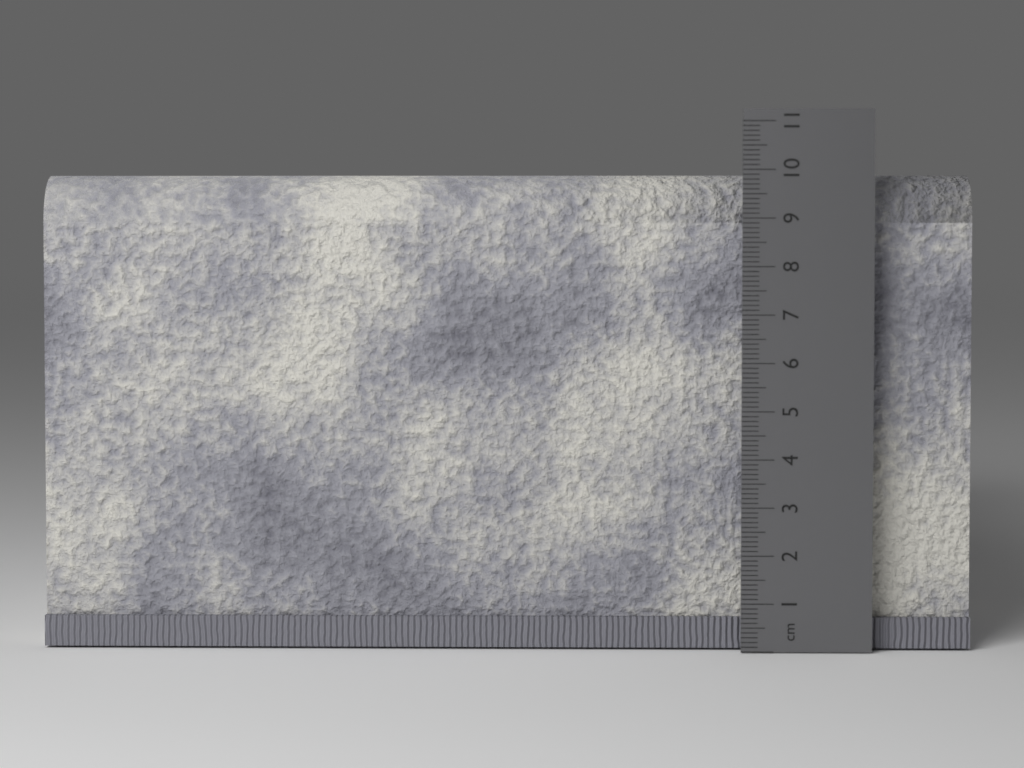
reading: 9.9 cm
